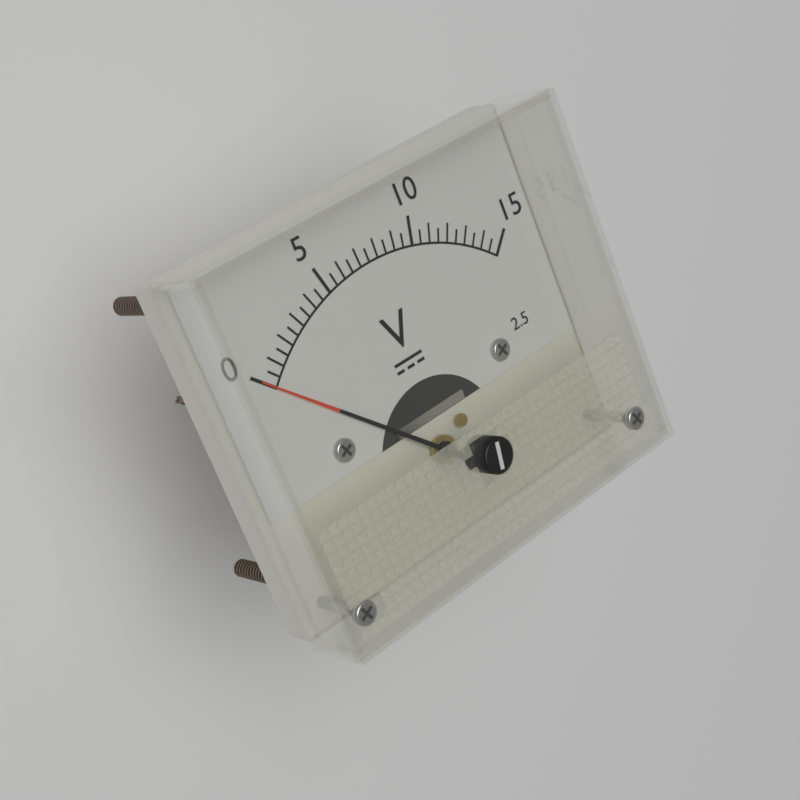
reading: 0.0 V
